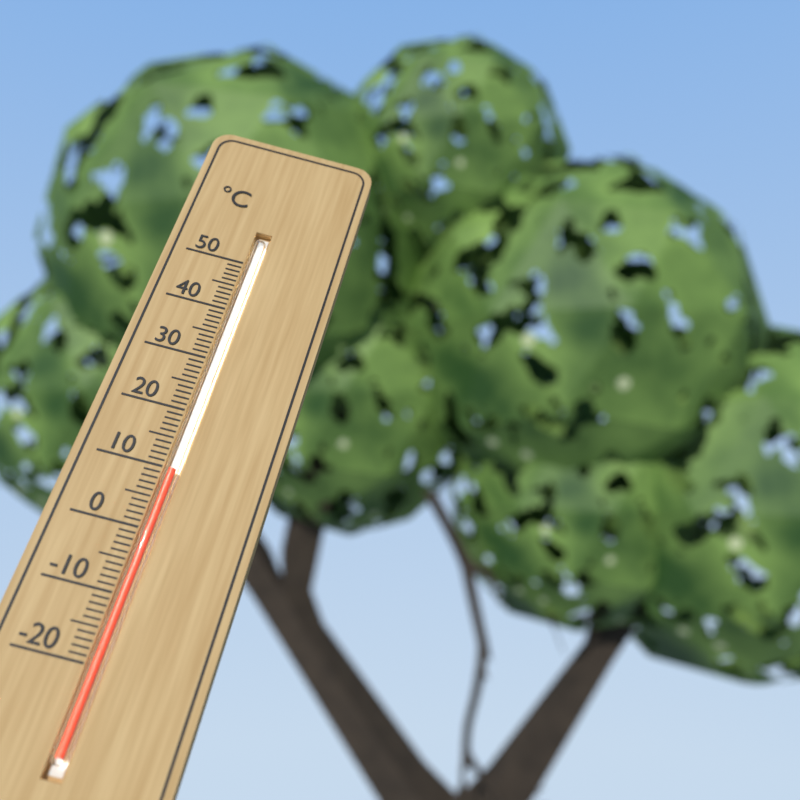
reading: 10 °C
